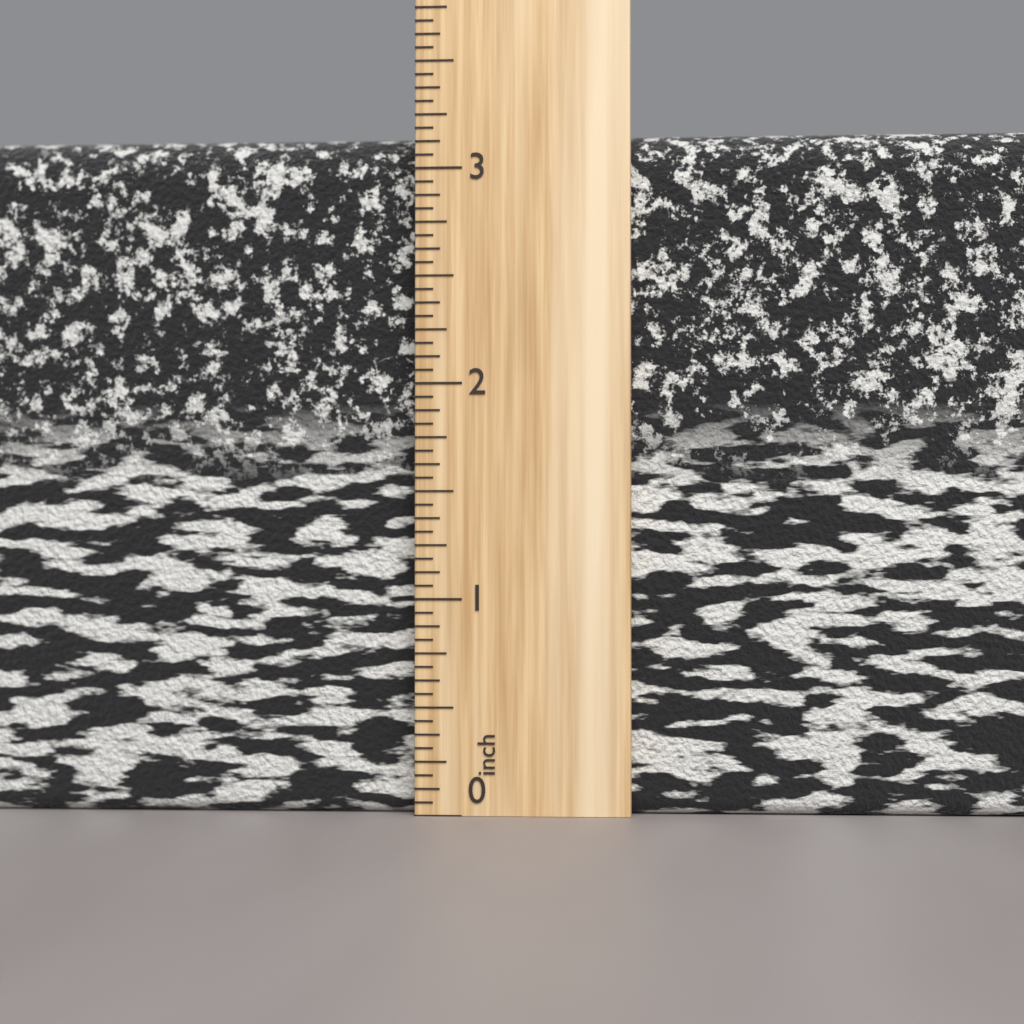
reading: 3.1875 inch
